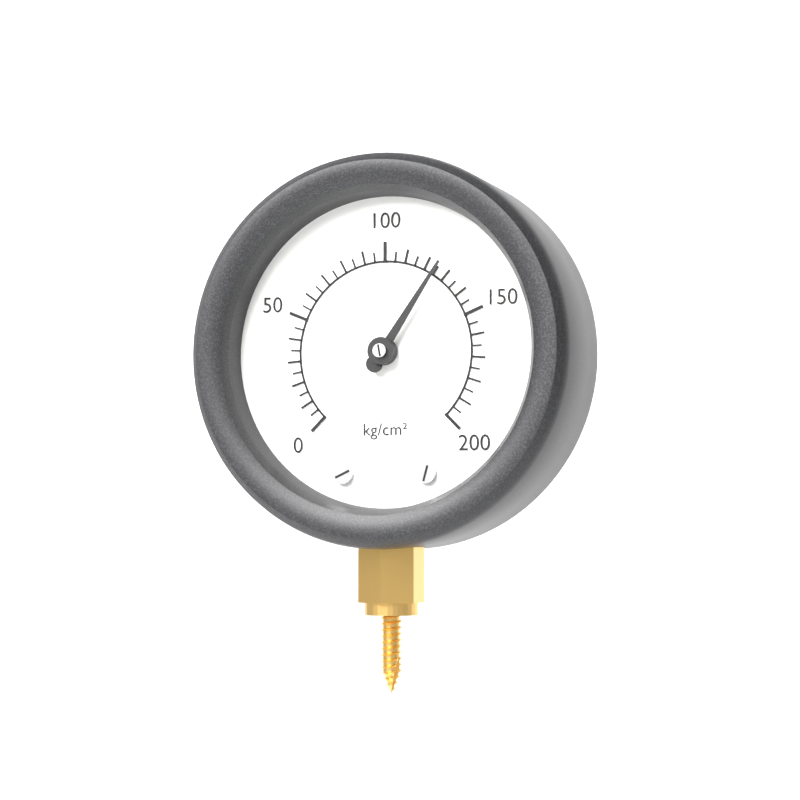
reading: 125 kg/cm²
